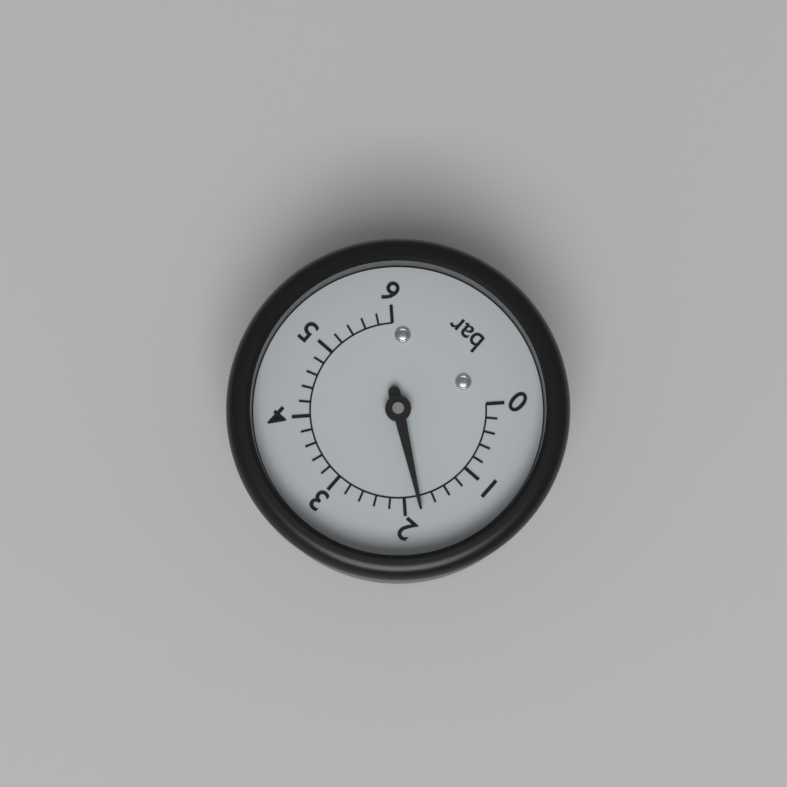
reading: 1.8 bar
